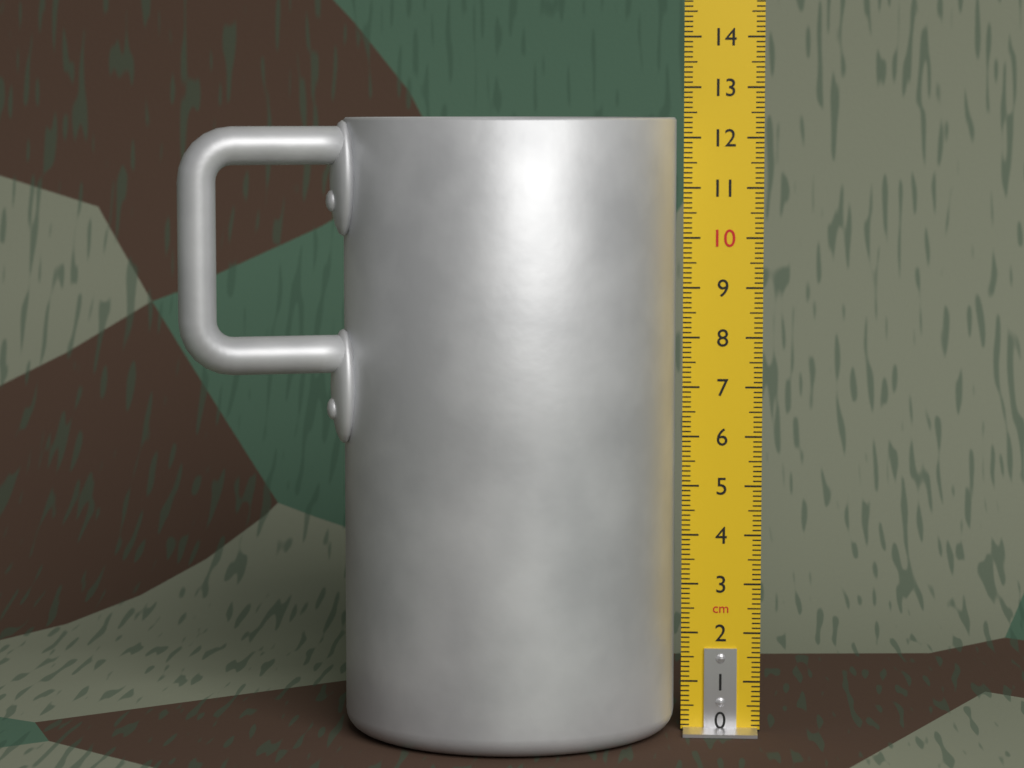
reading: 12.4 cm
